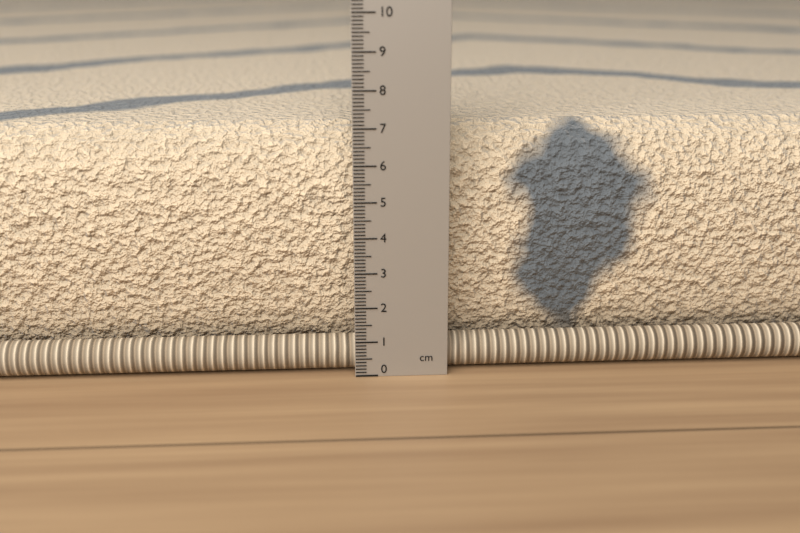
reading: 6.9 cm
